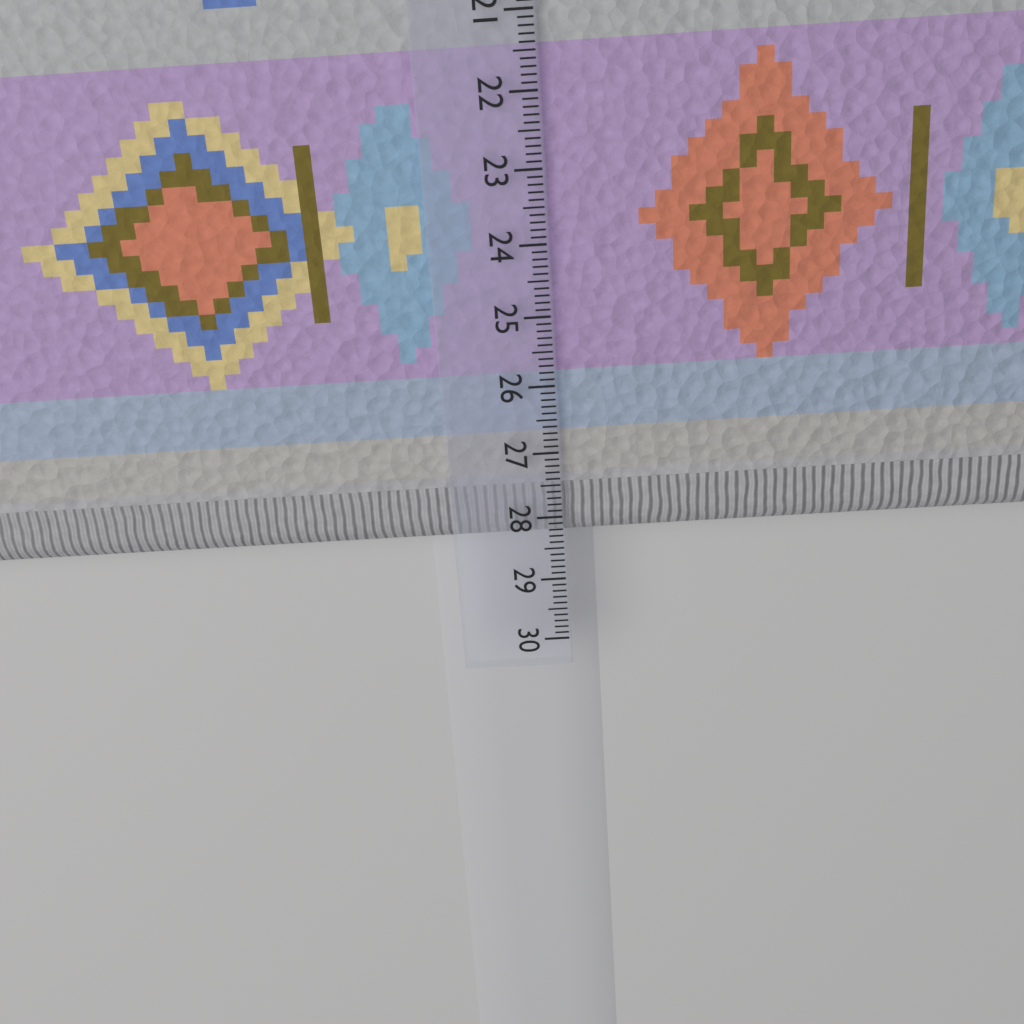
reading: 28.5 cm
